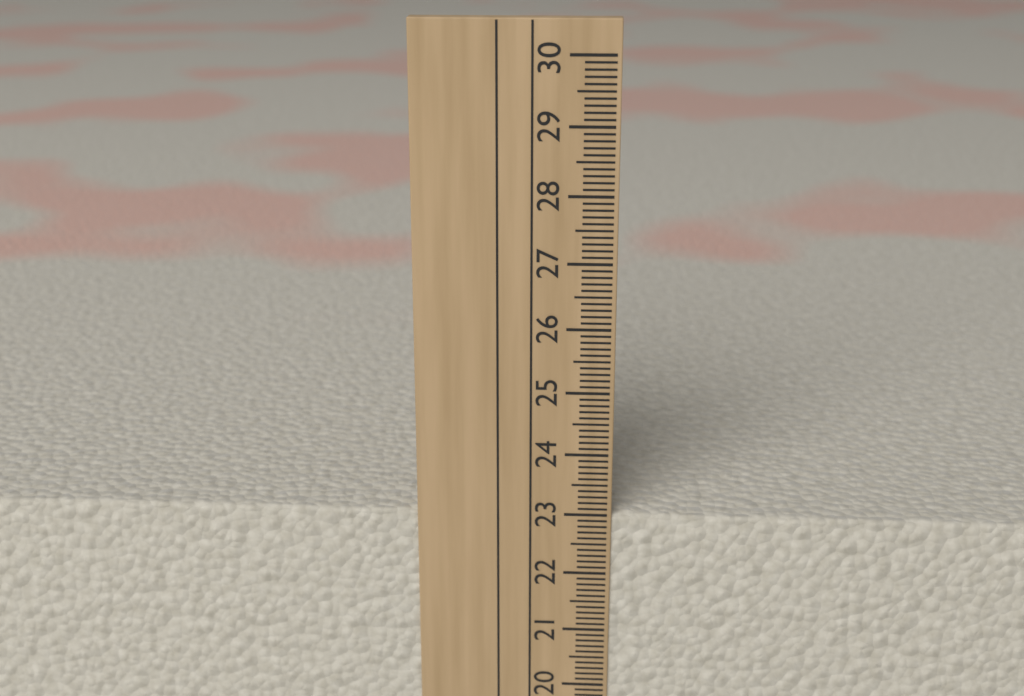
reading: 23.0 cm
